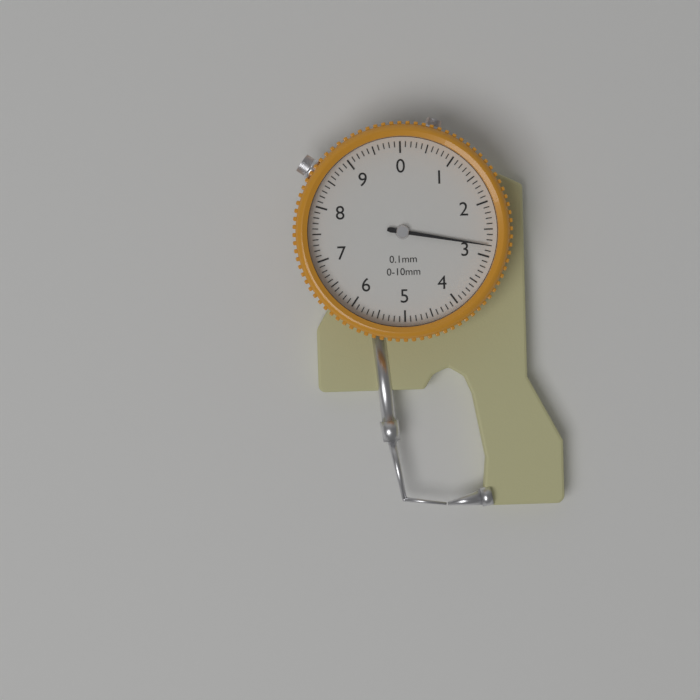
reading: 2.8 mm
